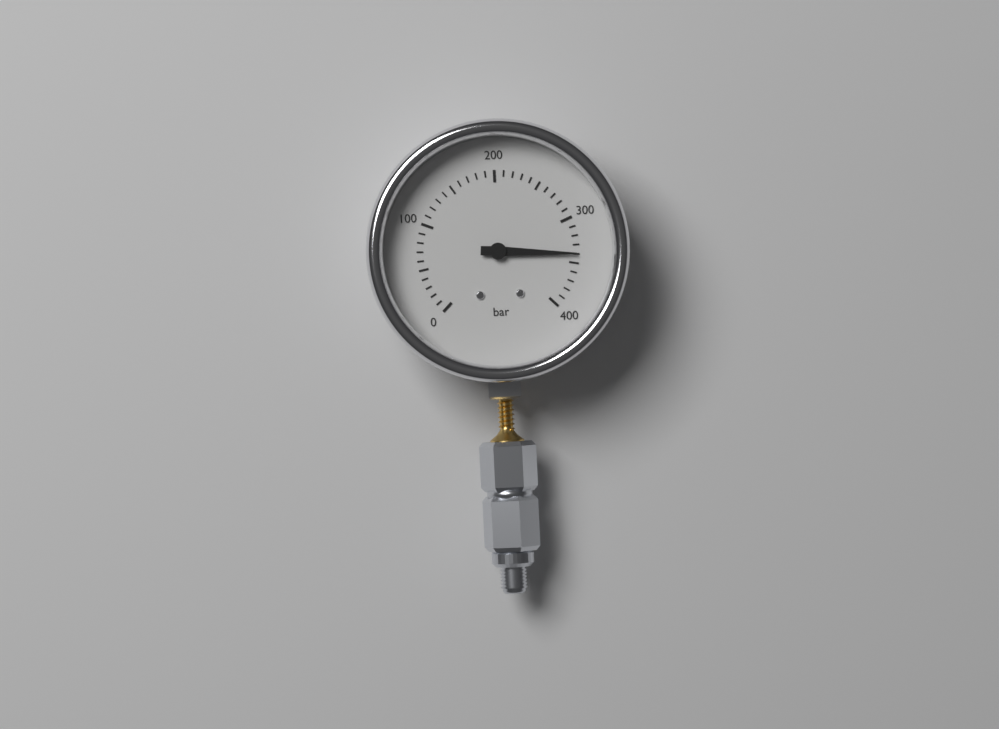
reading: 340 bar
